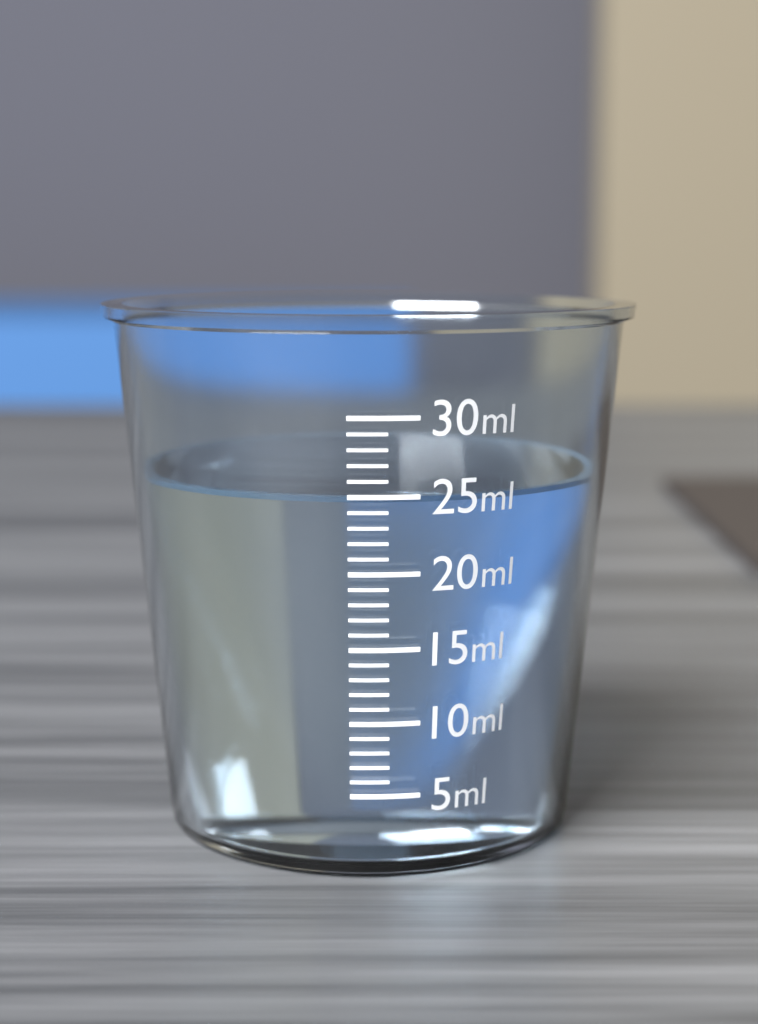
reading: 25 ml
